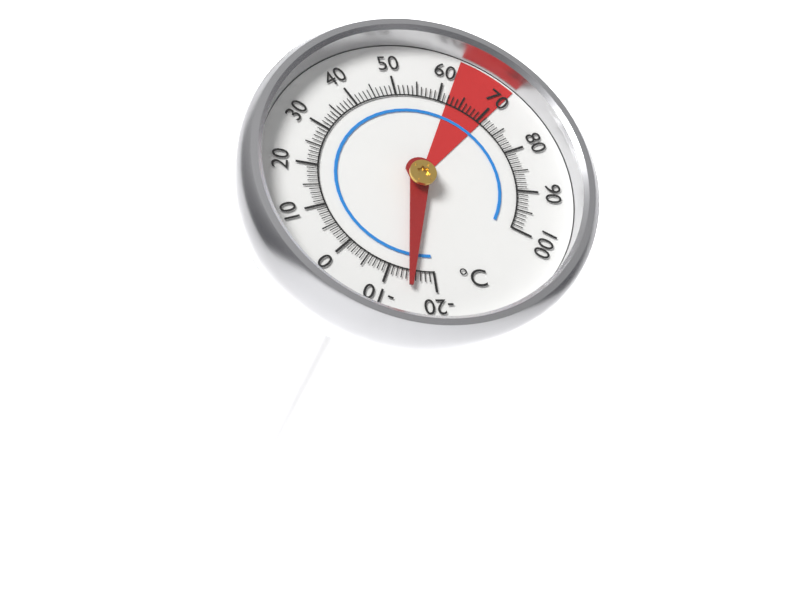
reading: -15 °C
